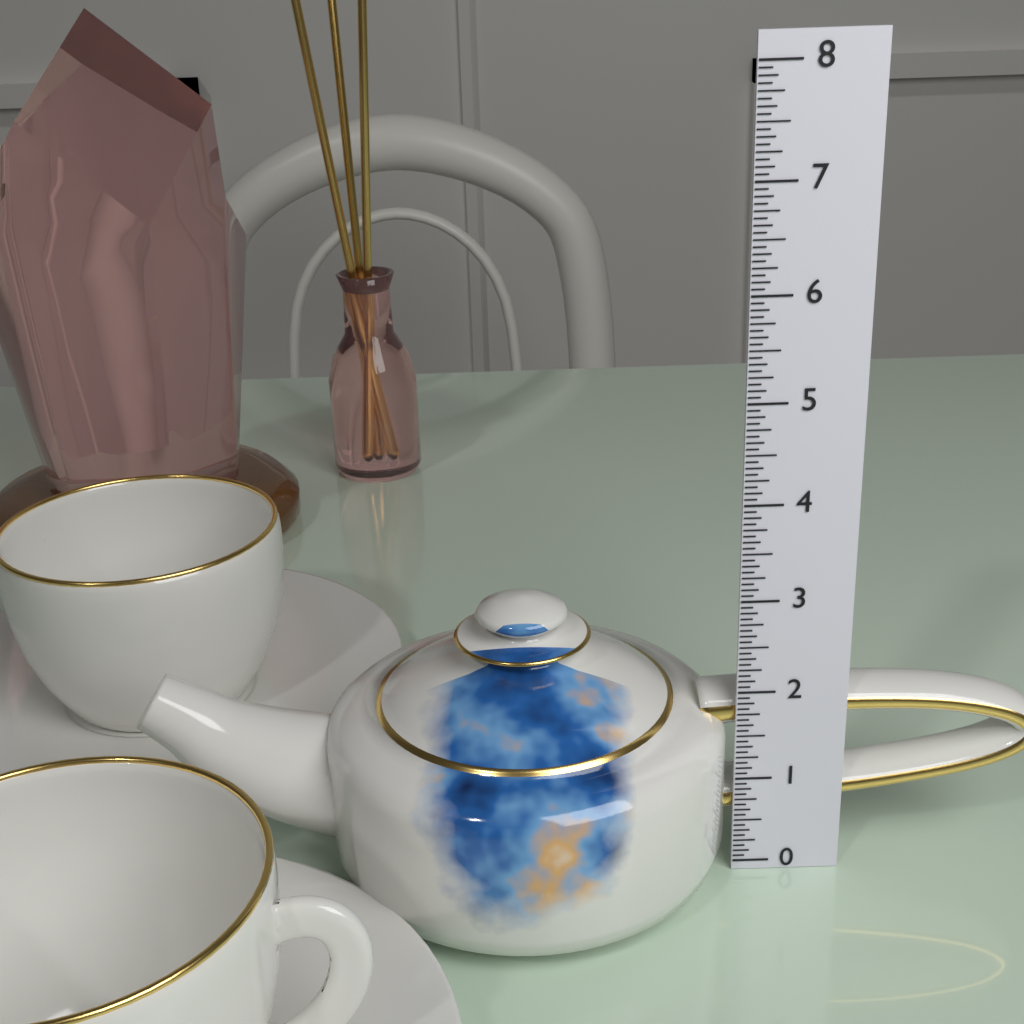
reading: 2.9375 (no unit)
